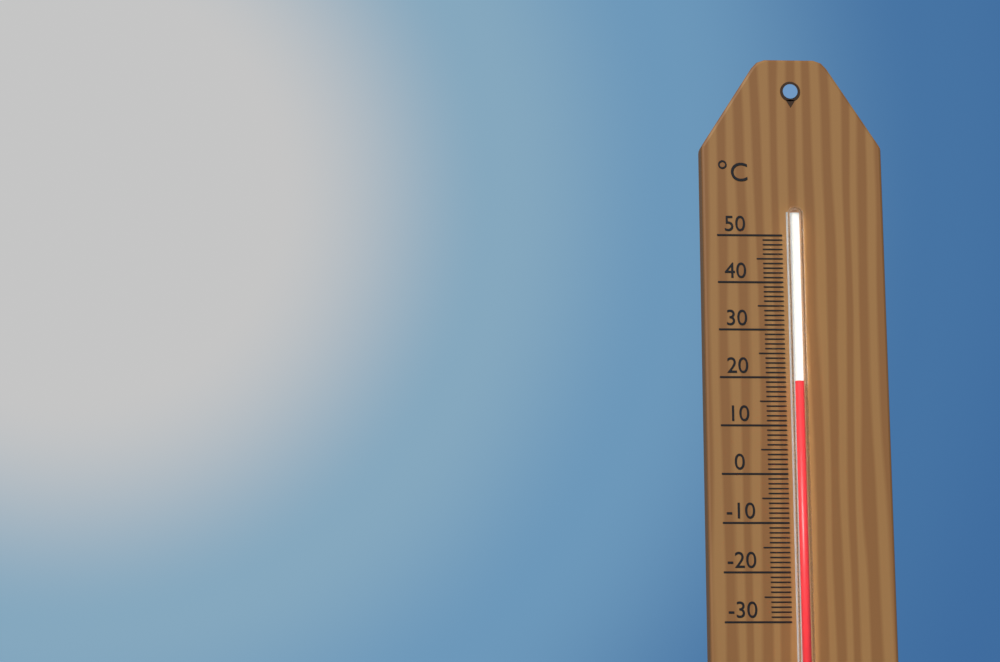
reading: 19 °C
